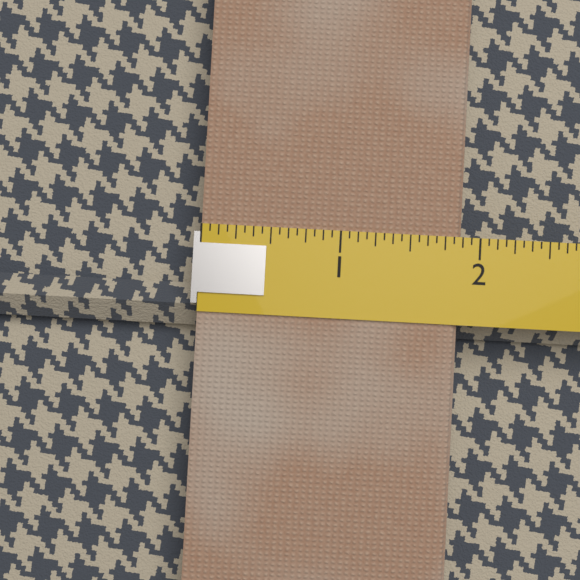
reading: 1.8750 (no unit)
